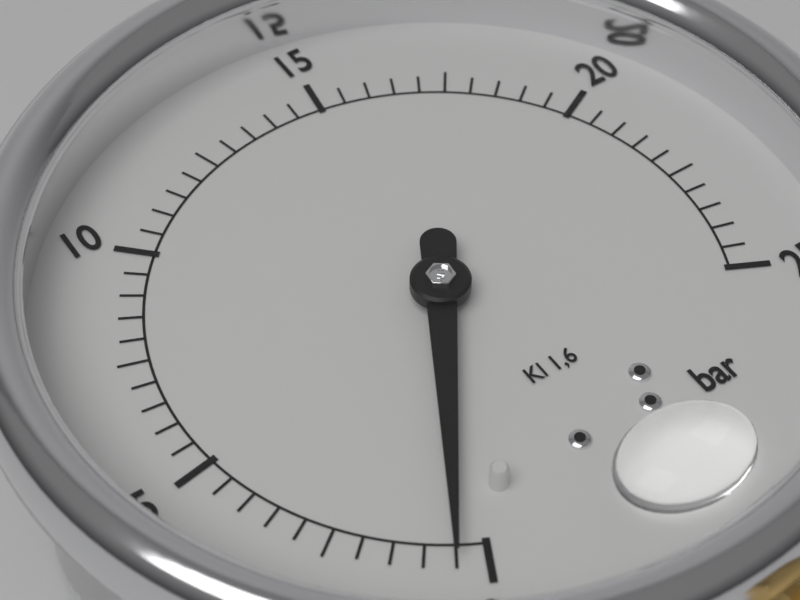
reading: 0.5 bar
